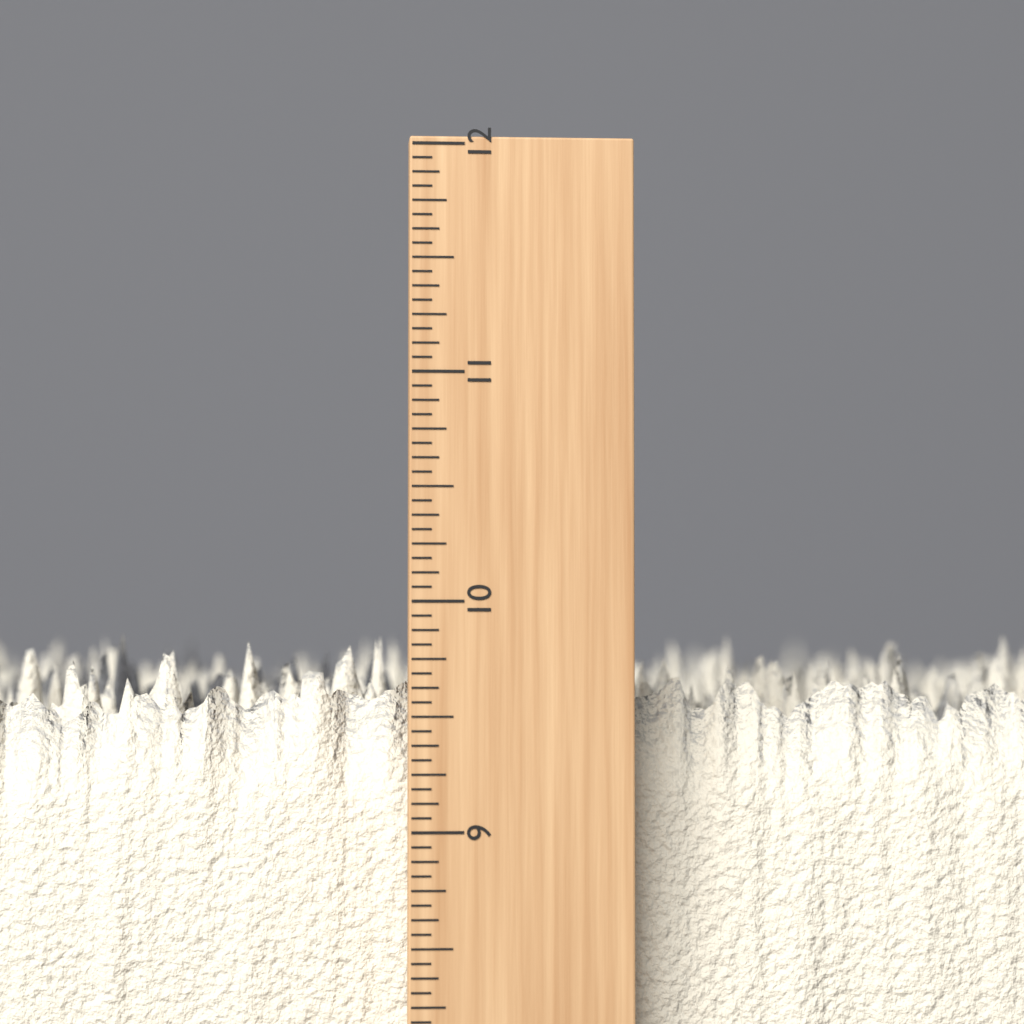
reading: 9.8750 inch
